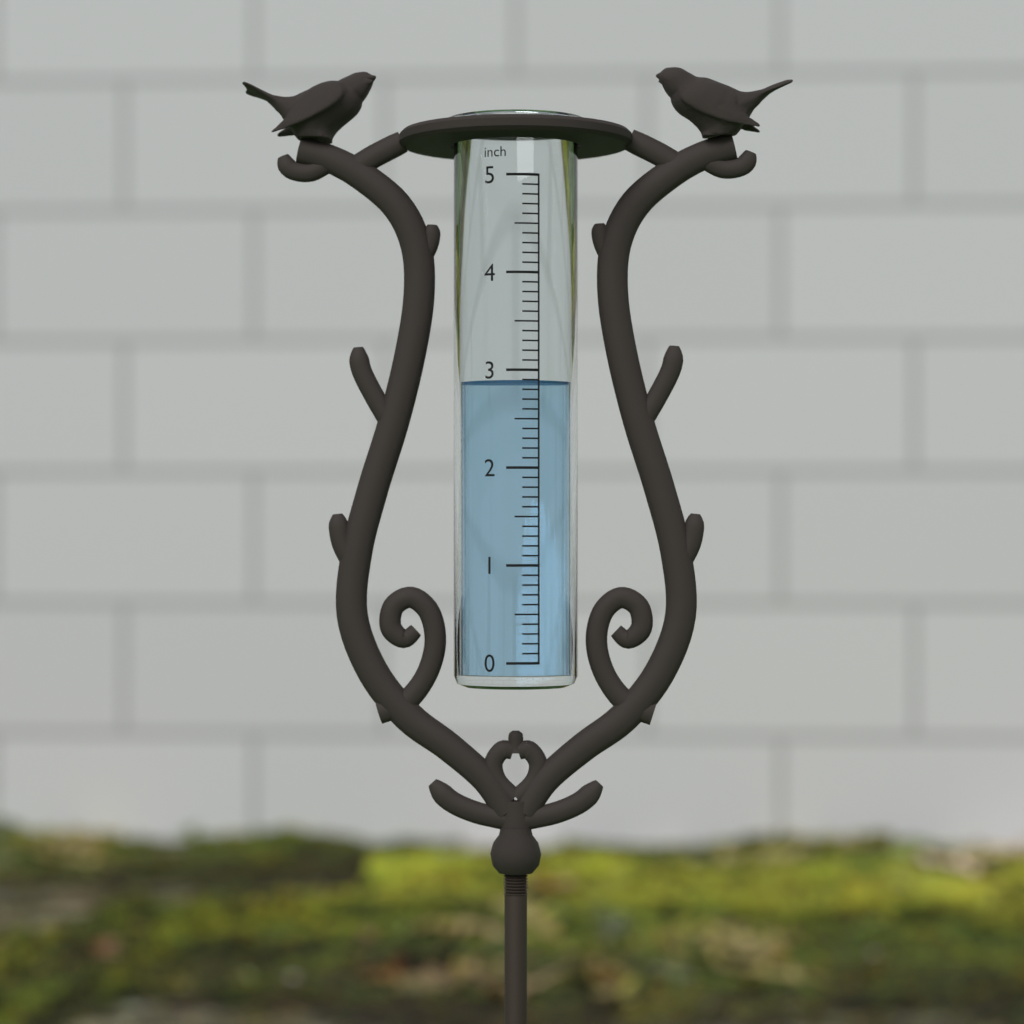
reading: 2.9 inch
